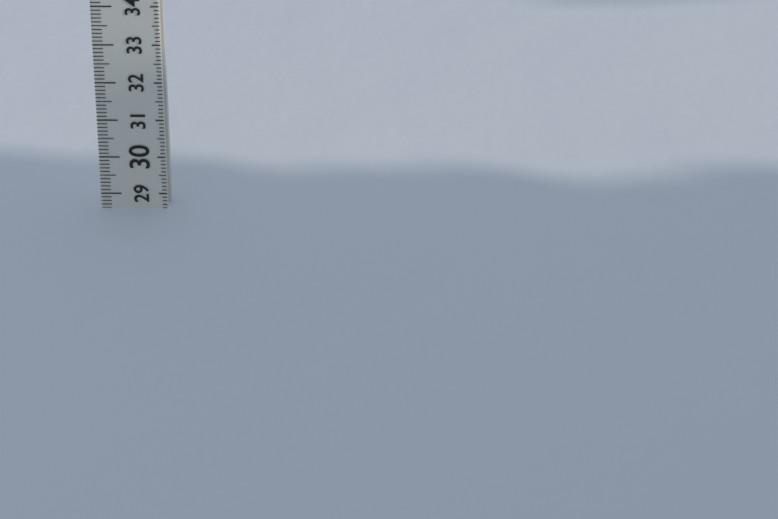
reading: 28.6 (no unit)
